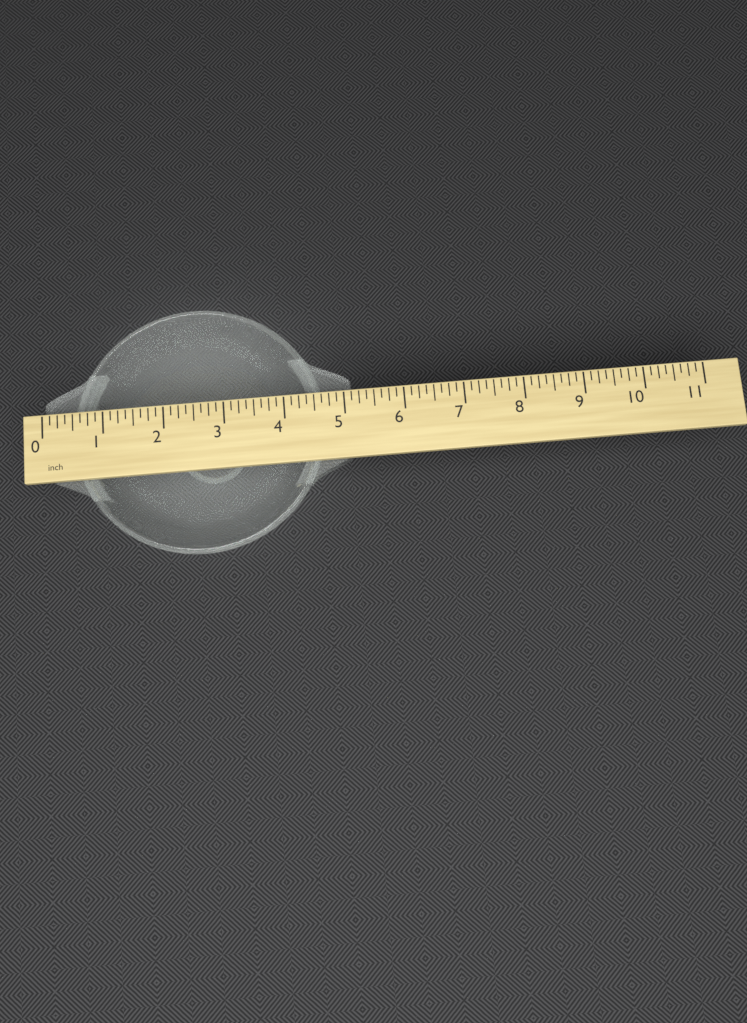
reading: 5.125 inch
